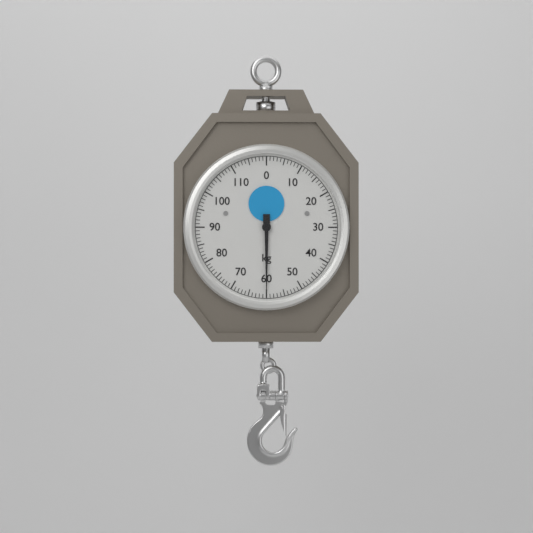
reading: 60 kg
